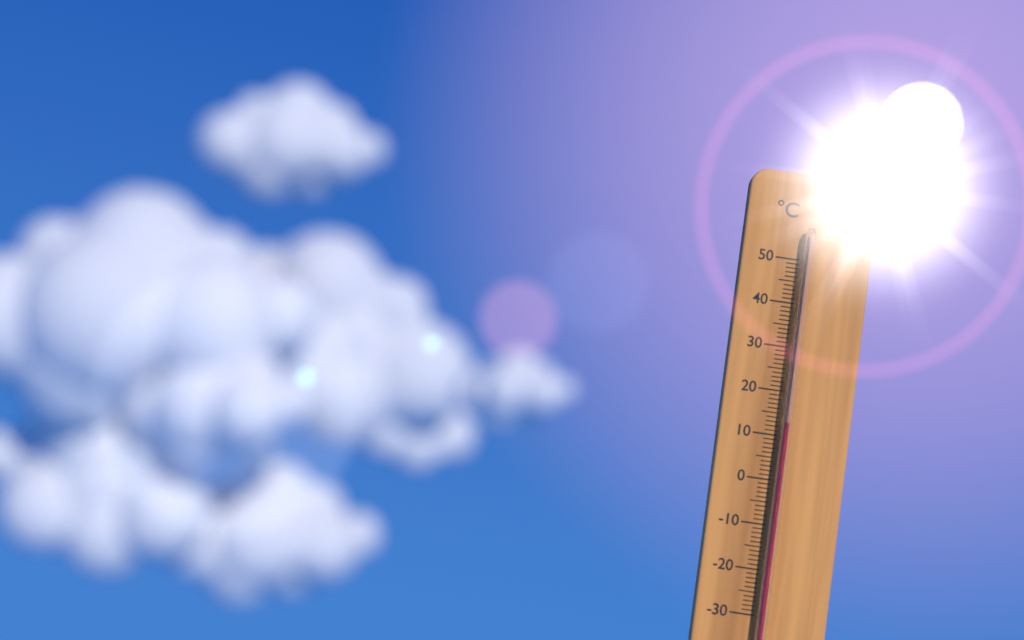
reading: 13 °C
